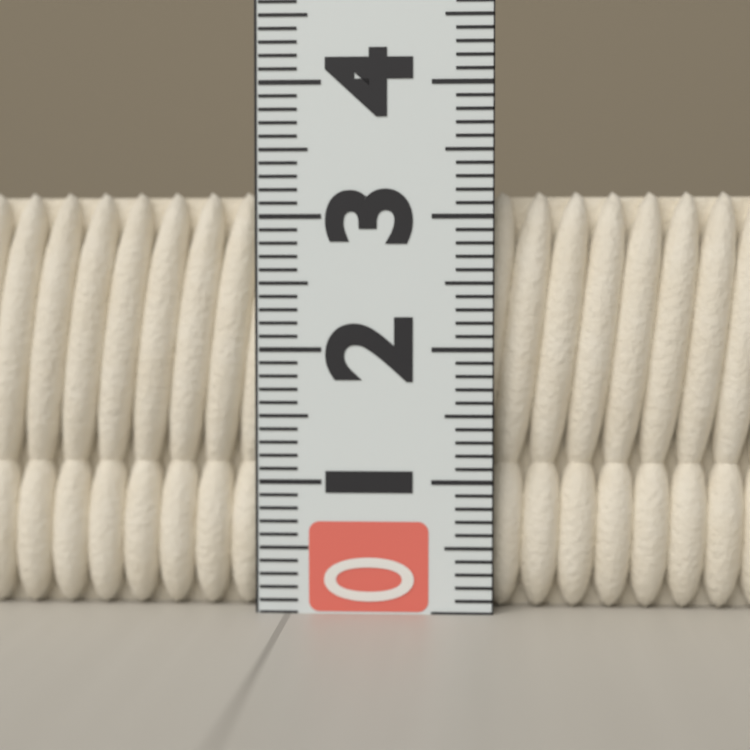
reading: 3.2 (no unit)
